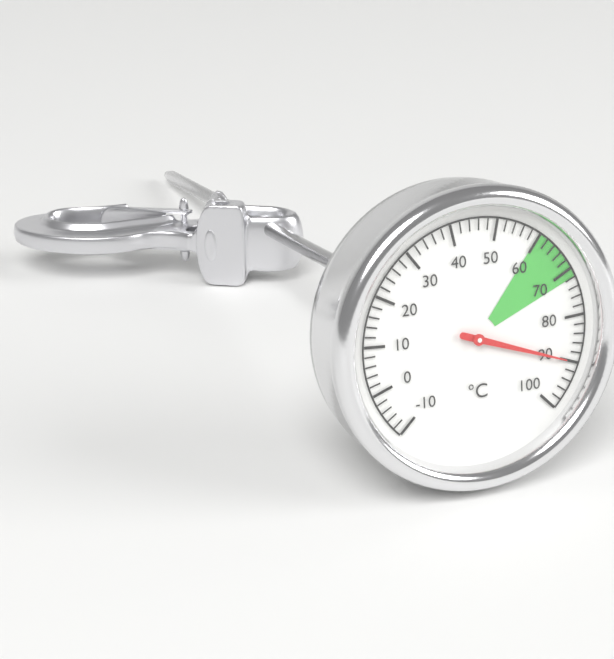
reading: 90 °C
